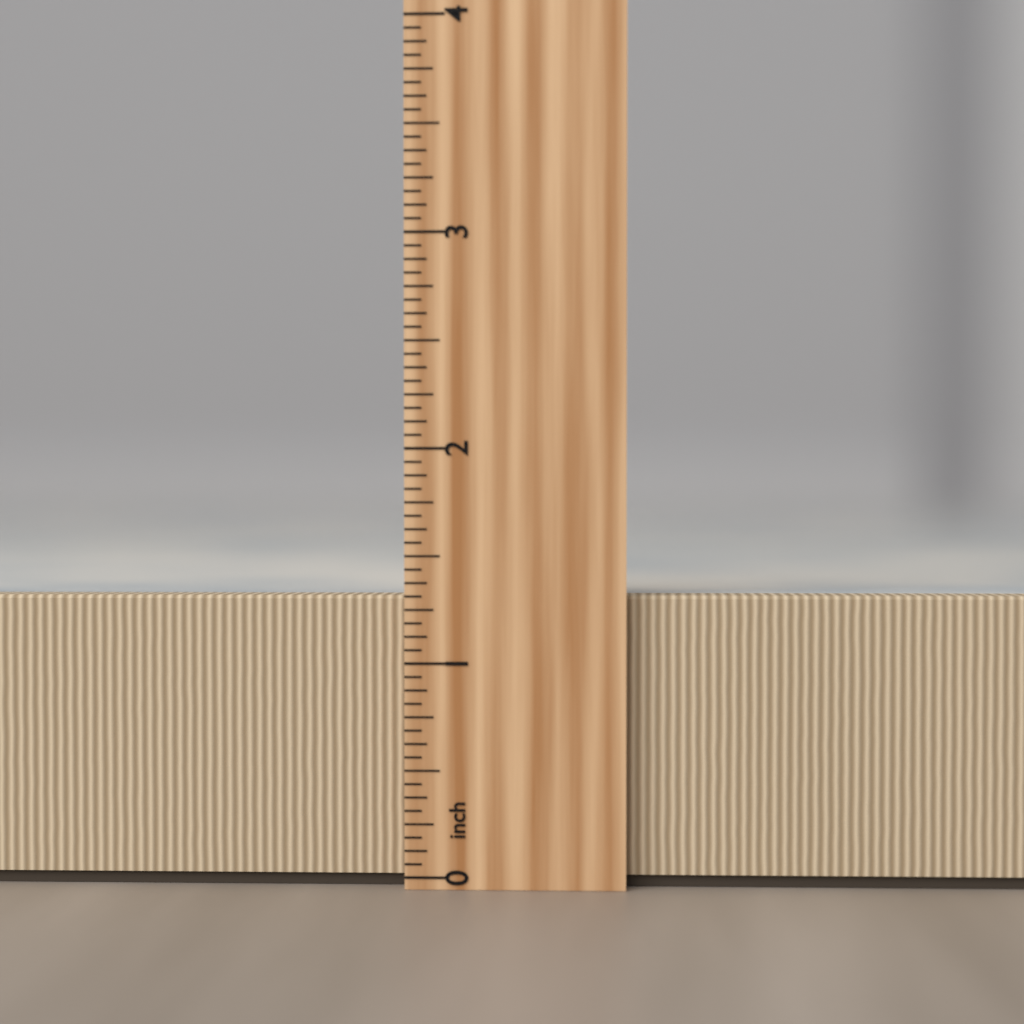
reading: 1.3125 inch
